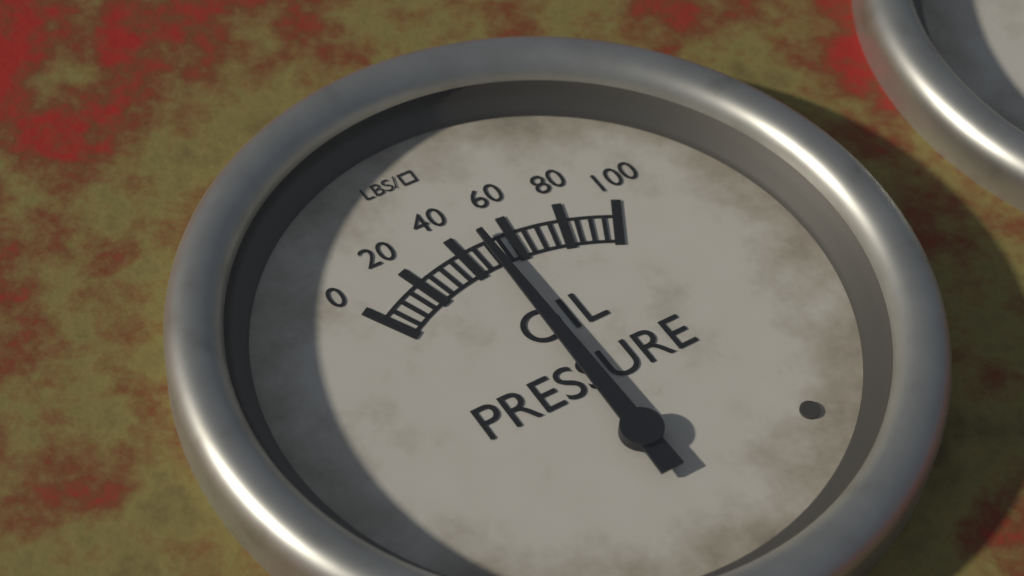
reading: 50 psi
